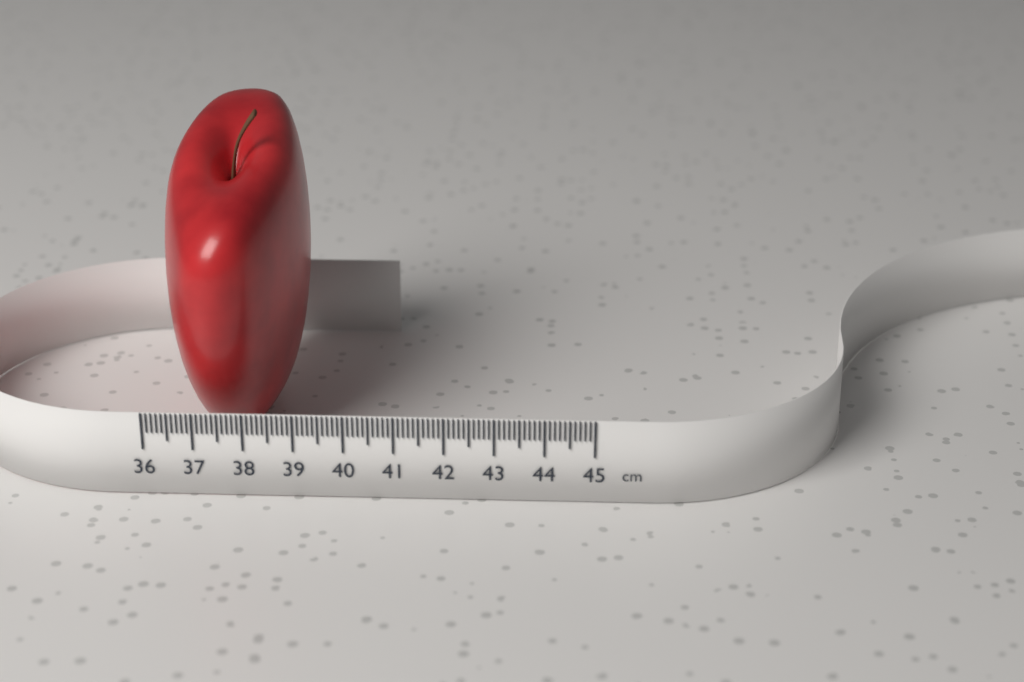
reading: 38.9 cm
